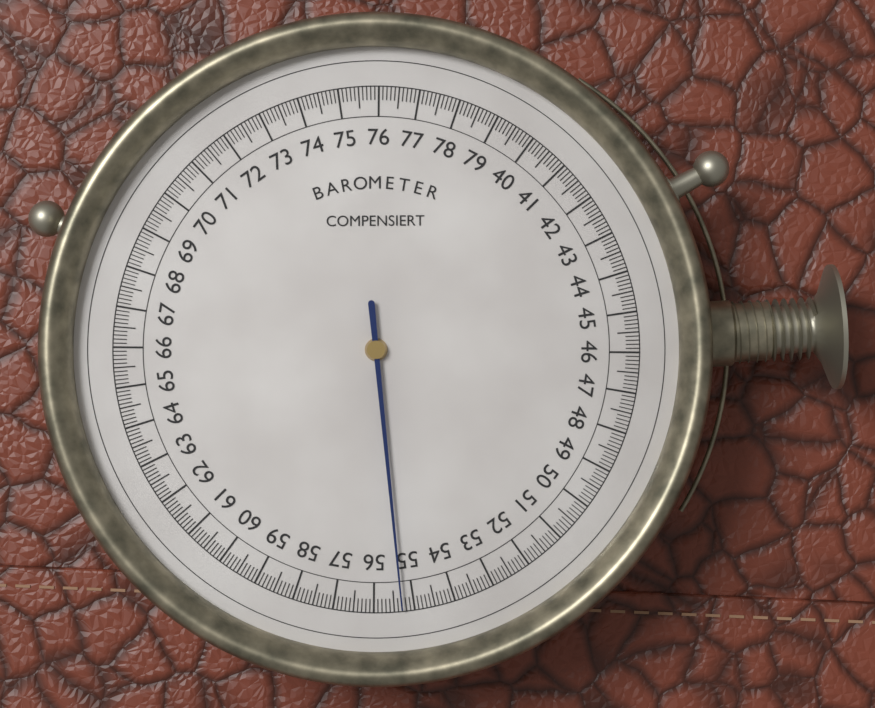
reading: 55.3 (no unit)
